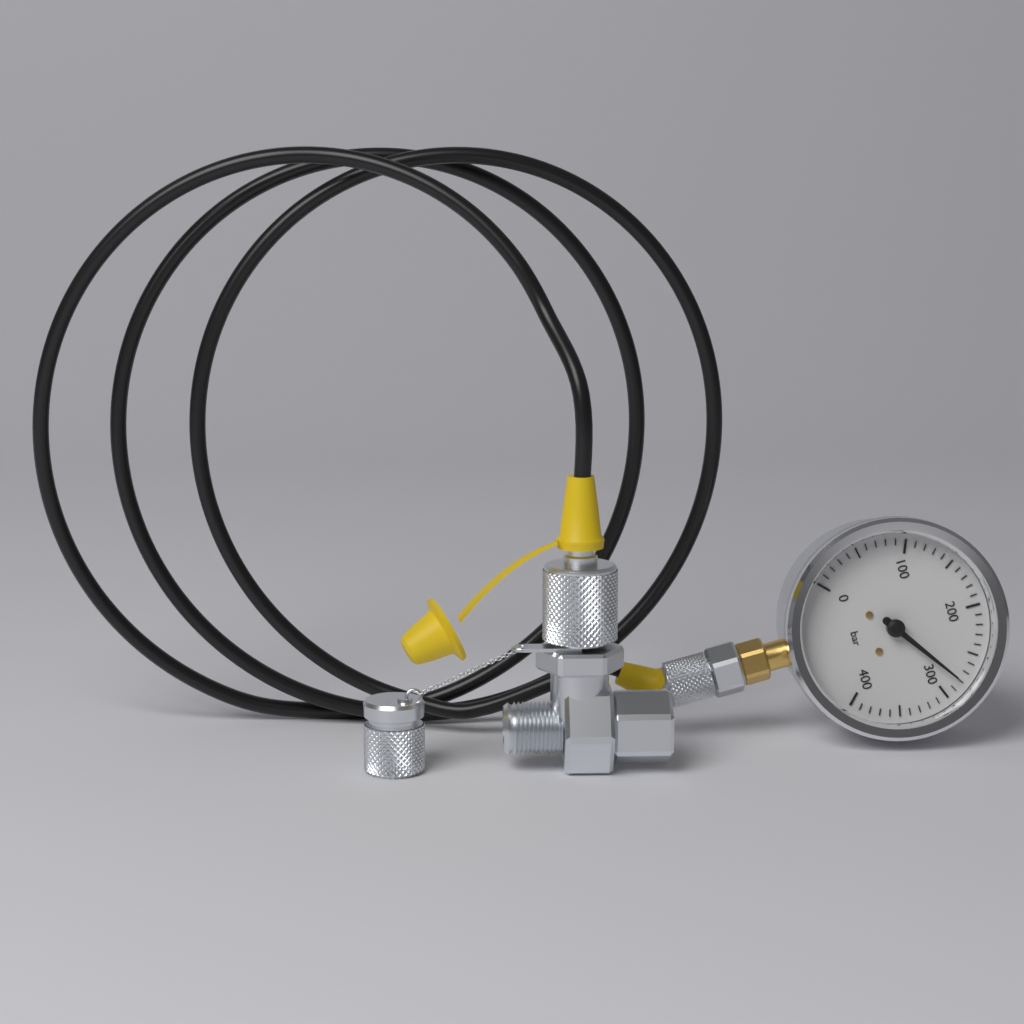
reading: 280 bar
